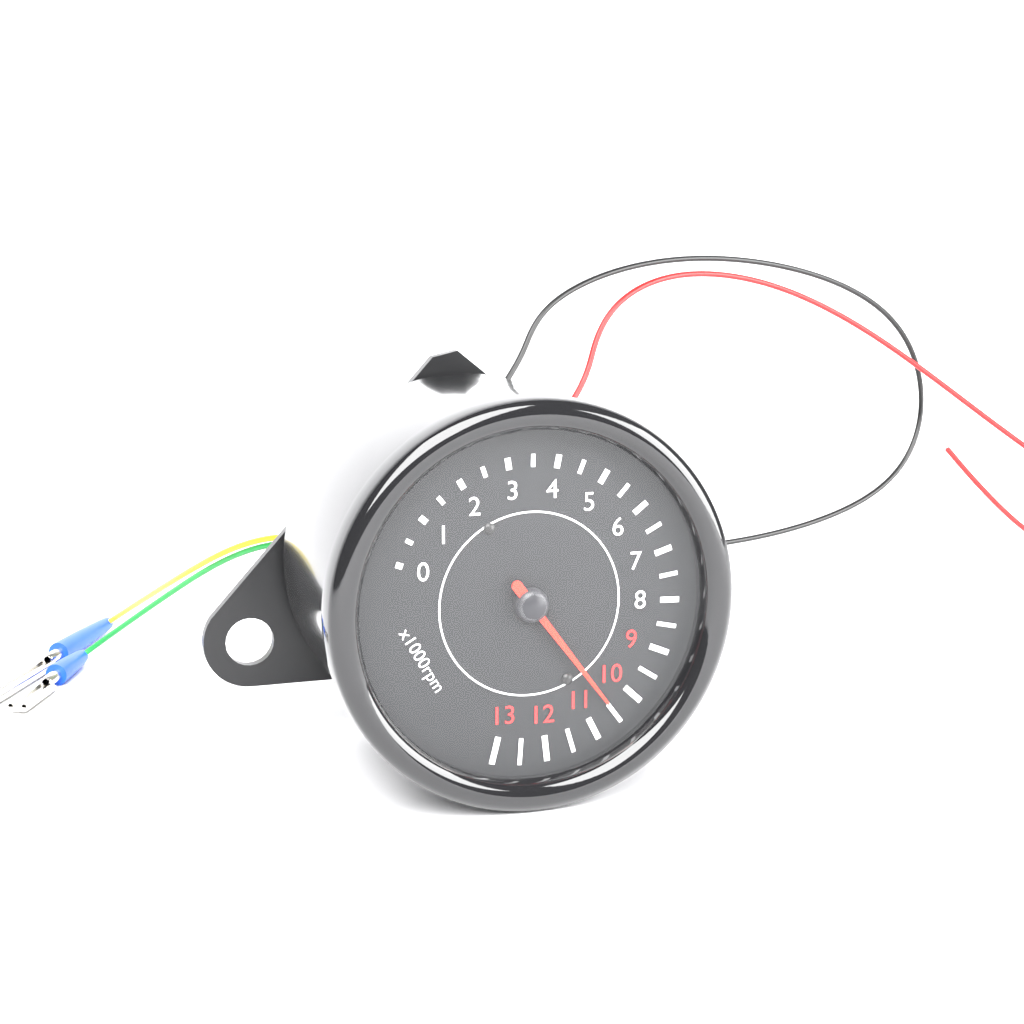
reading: 10.5 x1000rpm
